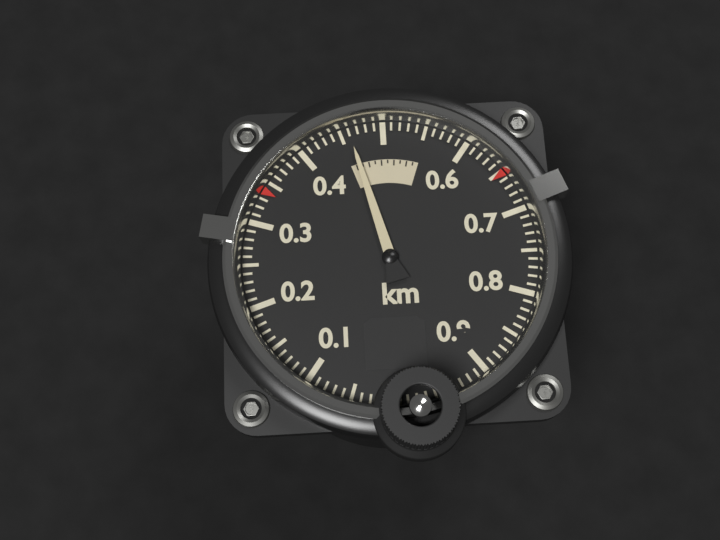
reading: 0.46 km
